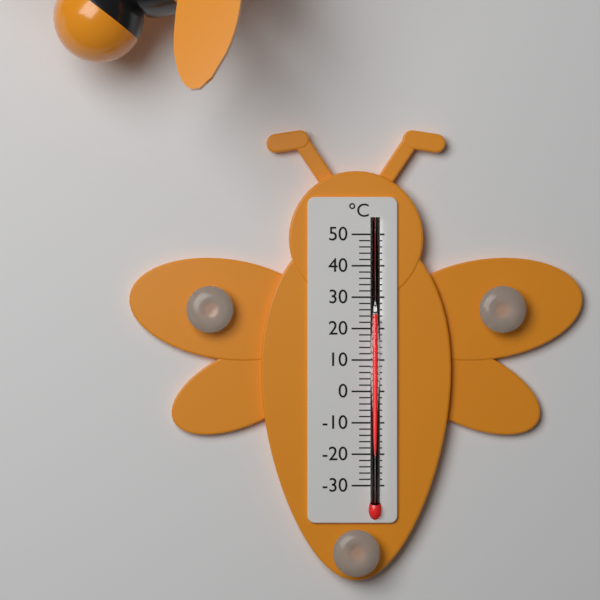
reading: 24 °C
